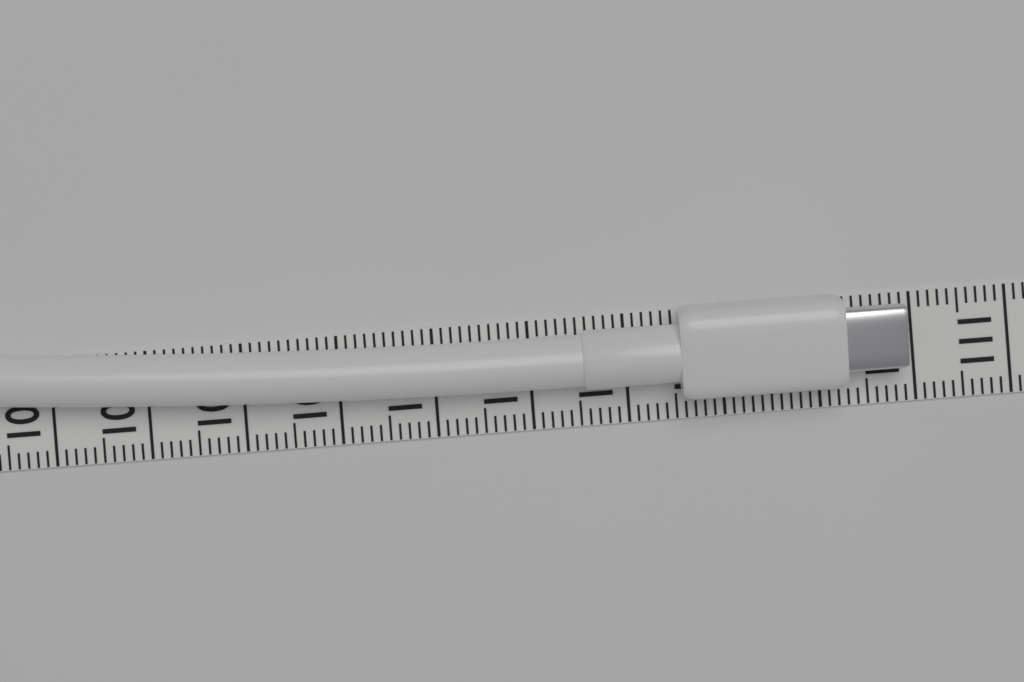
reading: 109.9 (no unit)
